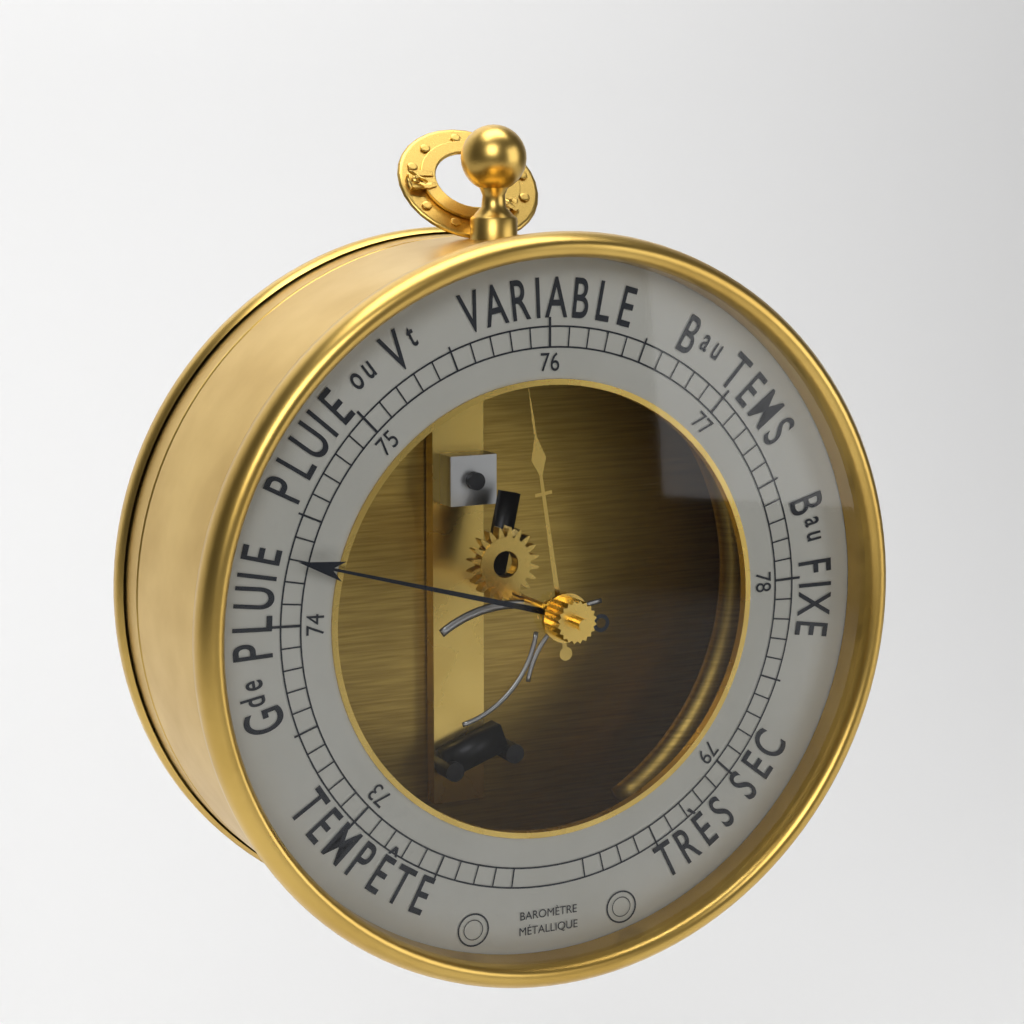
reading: 74.3 (no unit)
